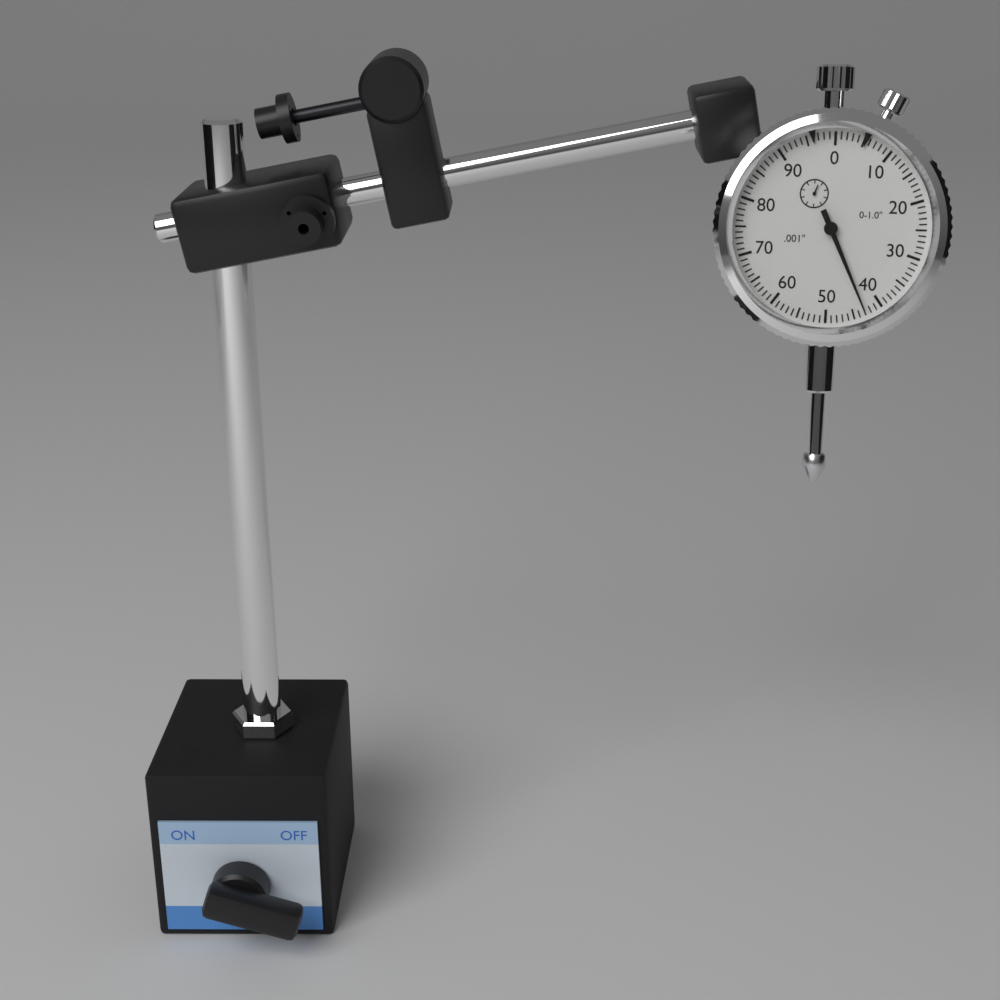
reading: 0.043 in
